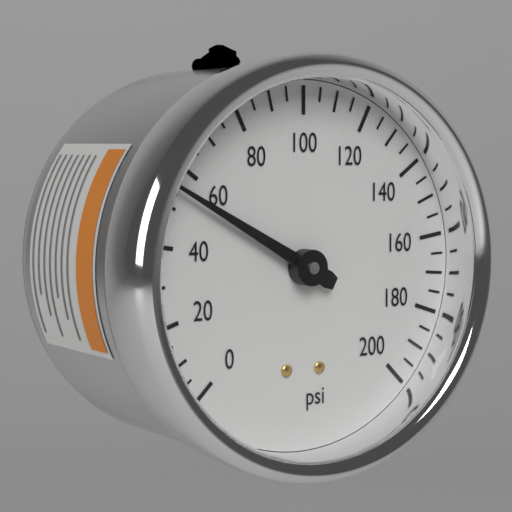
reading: 55 psi
